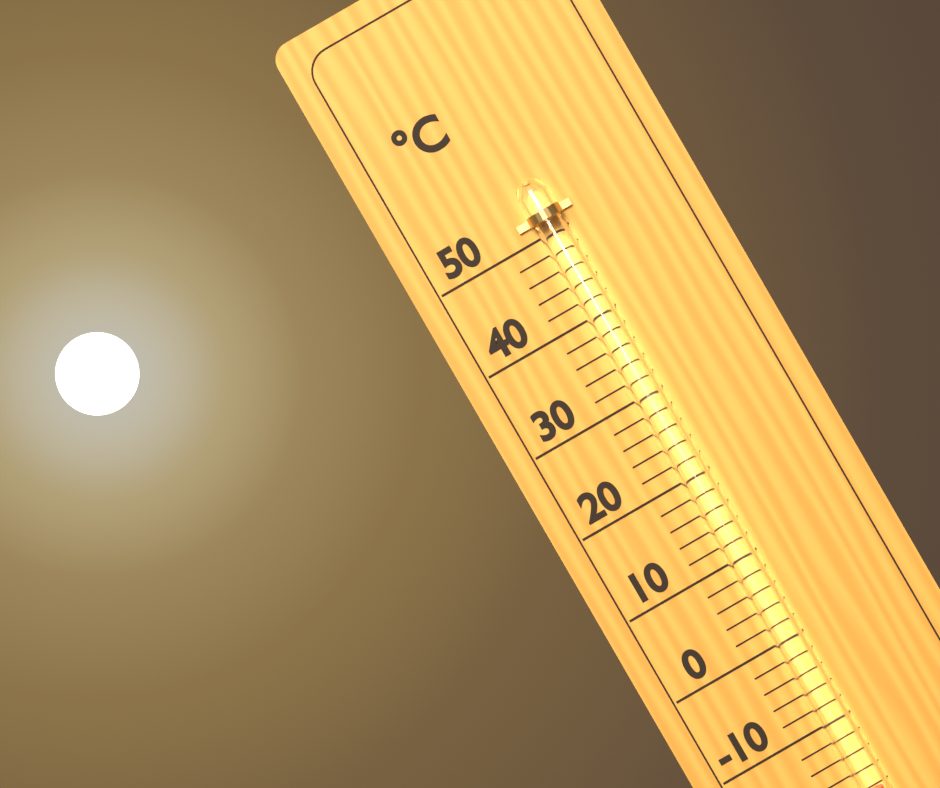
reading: -18 °C
